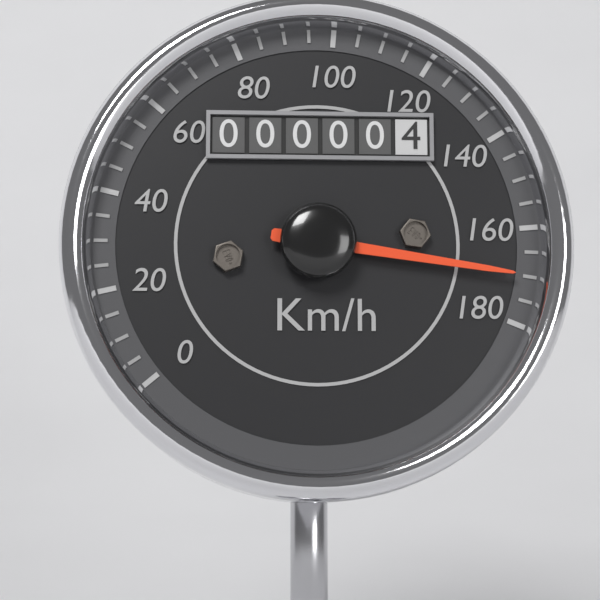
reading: 170 km/h
